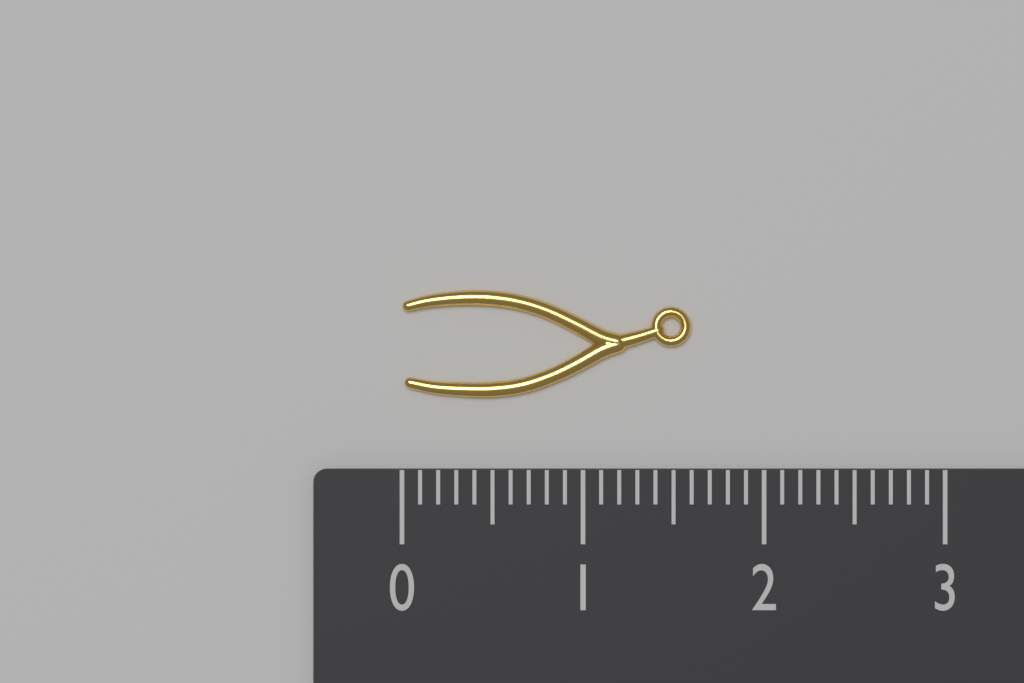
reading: 1.6 (no unit)
